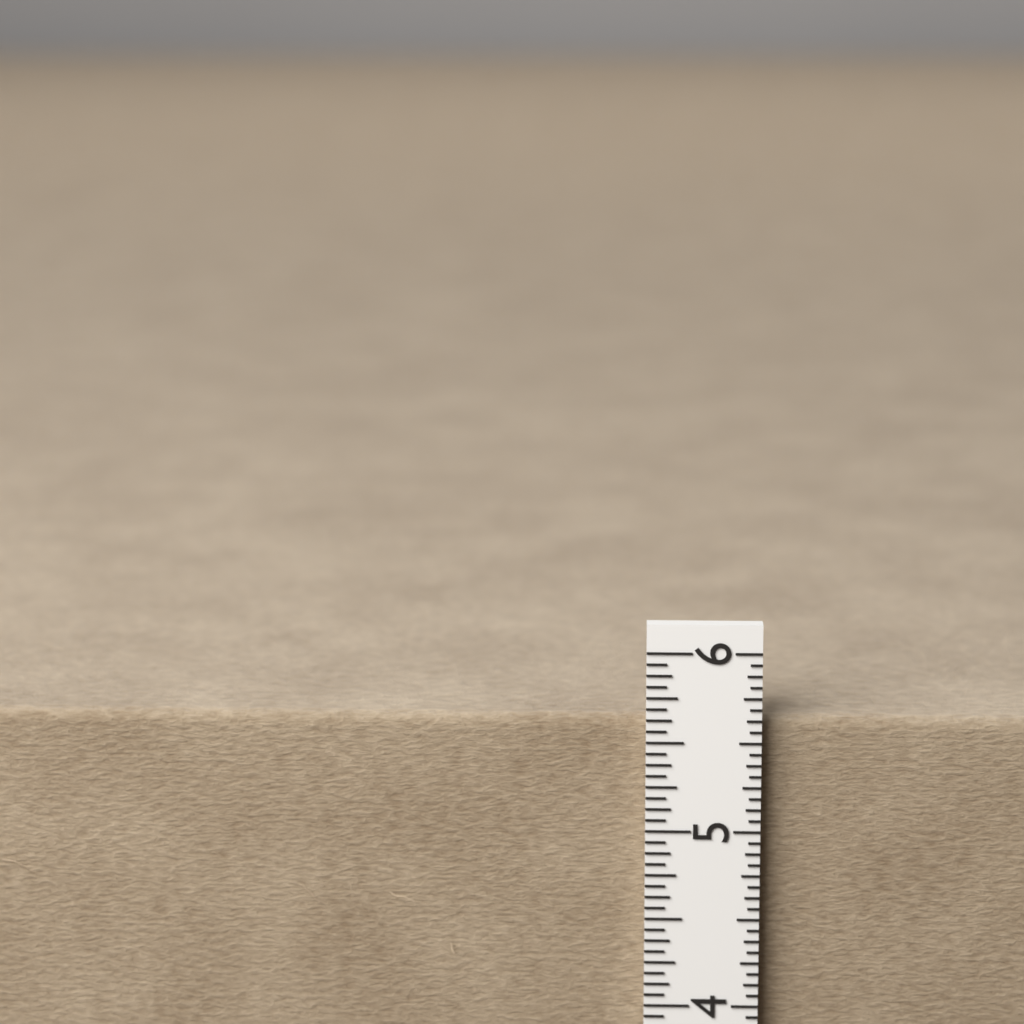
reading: 5.6250 in
